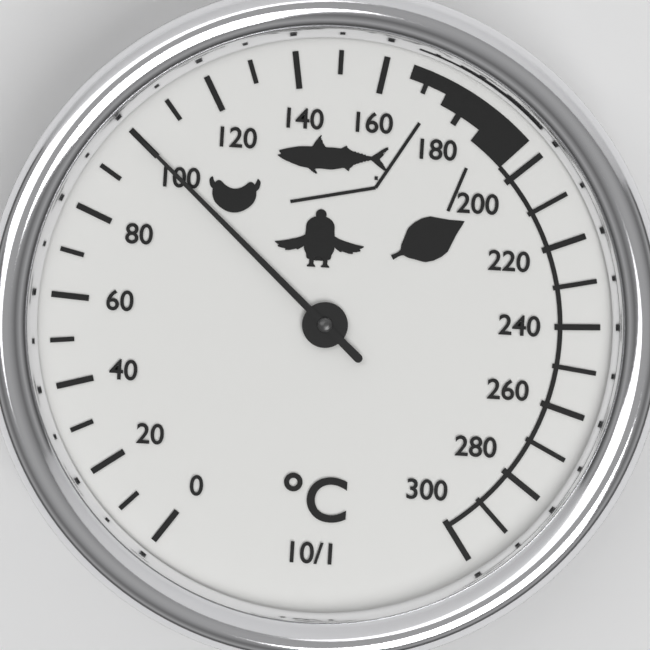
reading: 100 °C
